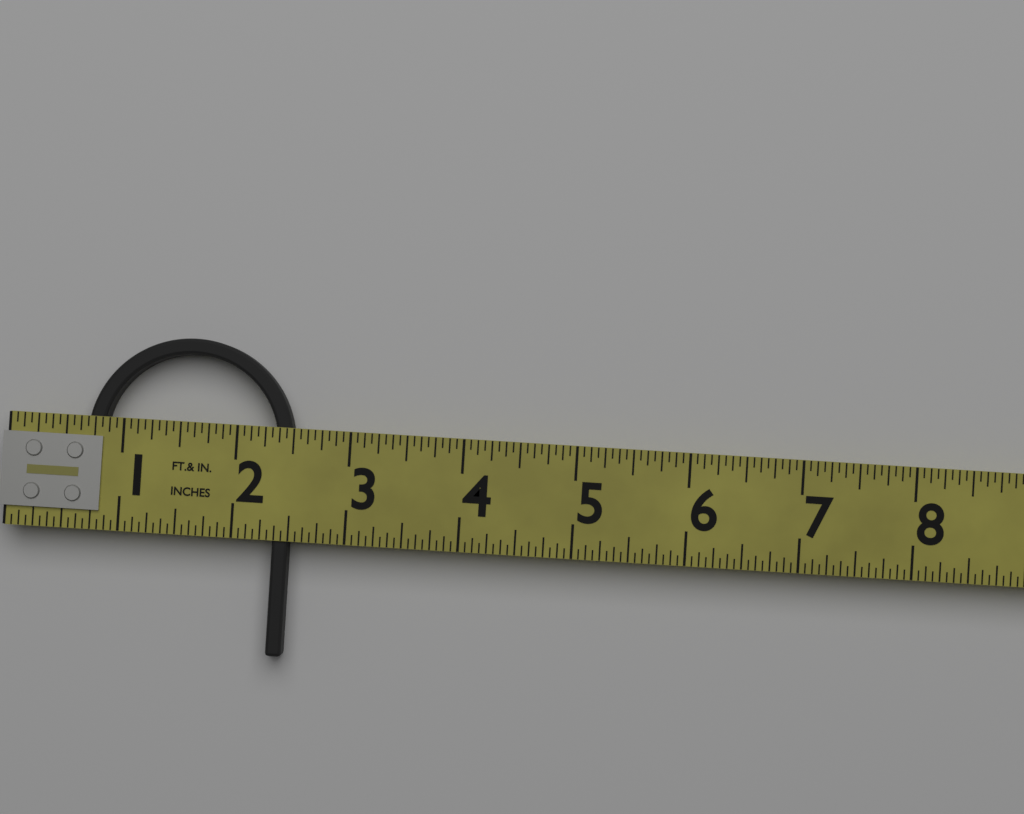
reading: 2.5000 in
